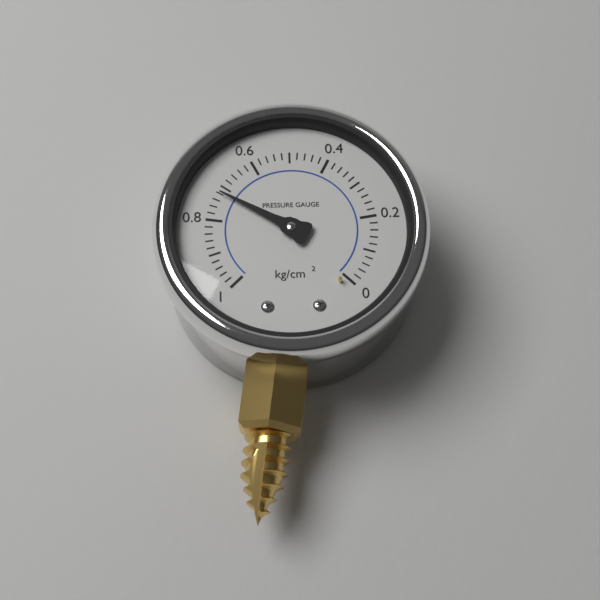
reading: 0.72 kg/cm²
